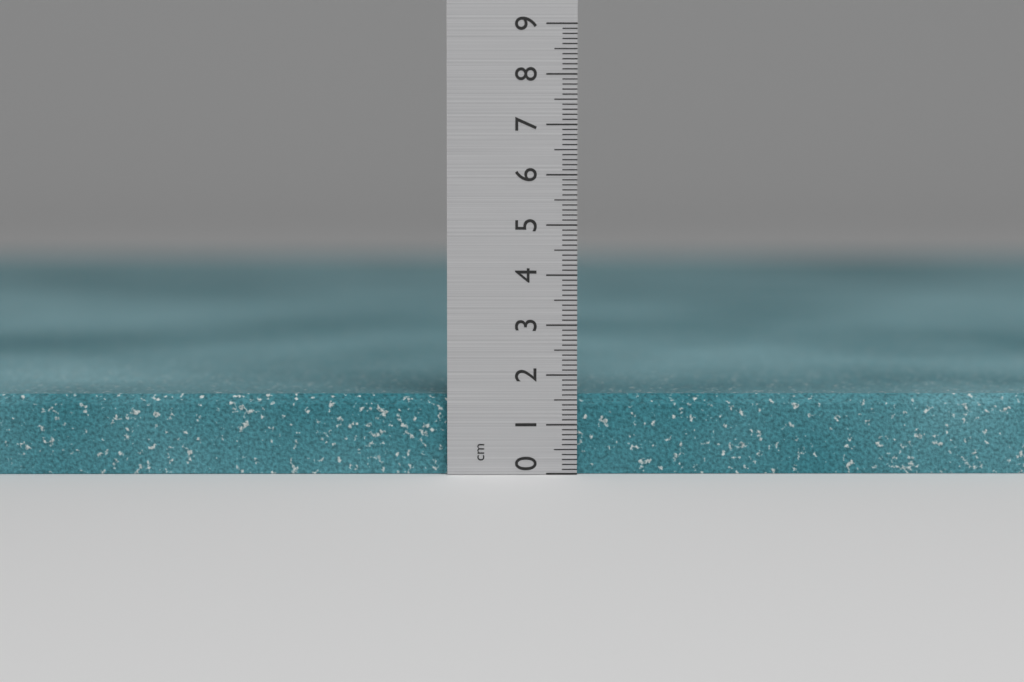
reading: 1.6 cm
